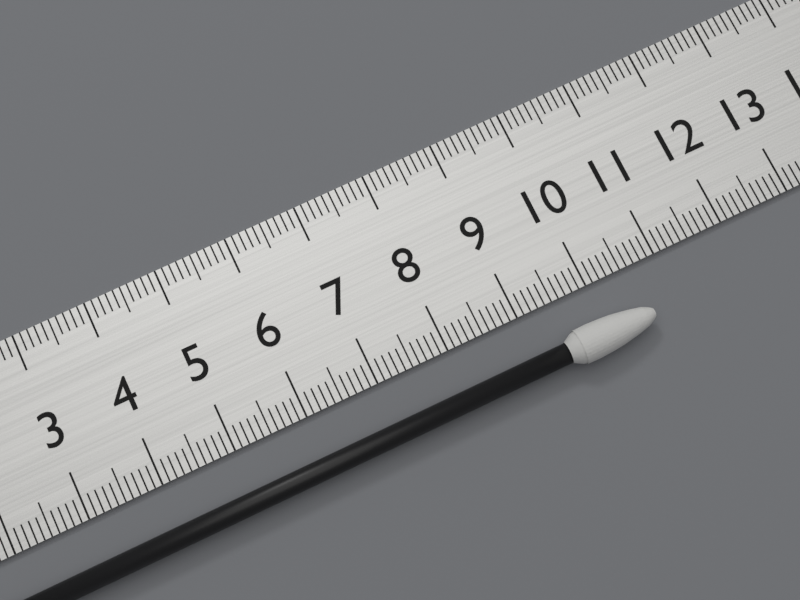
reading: 10.6 cm
